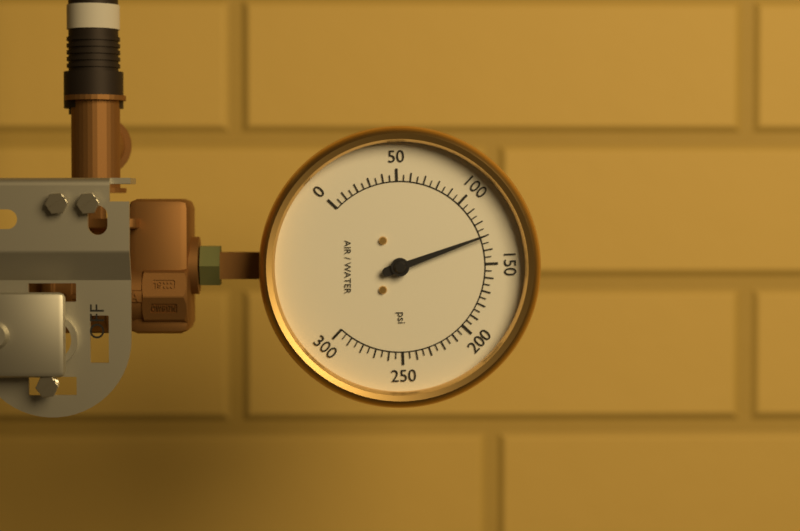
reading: 130 psi
